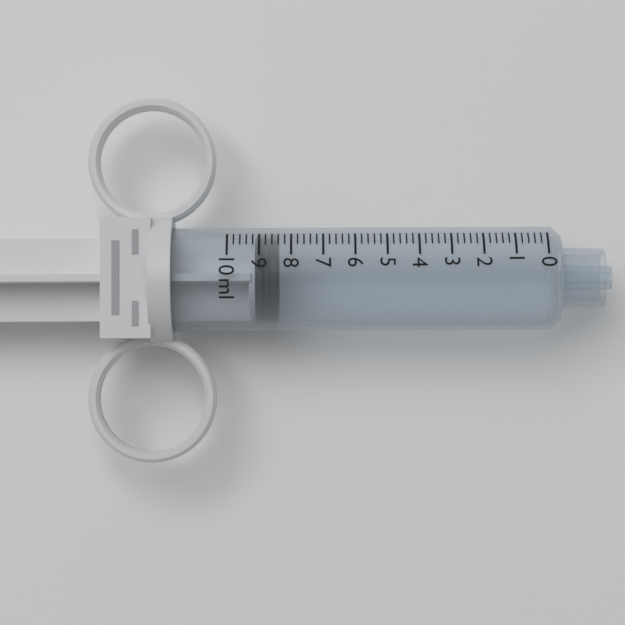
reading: 8.4 ml
